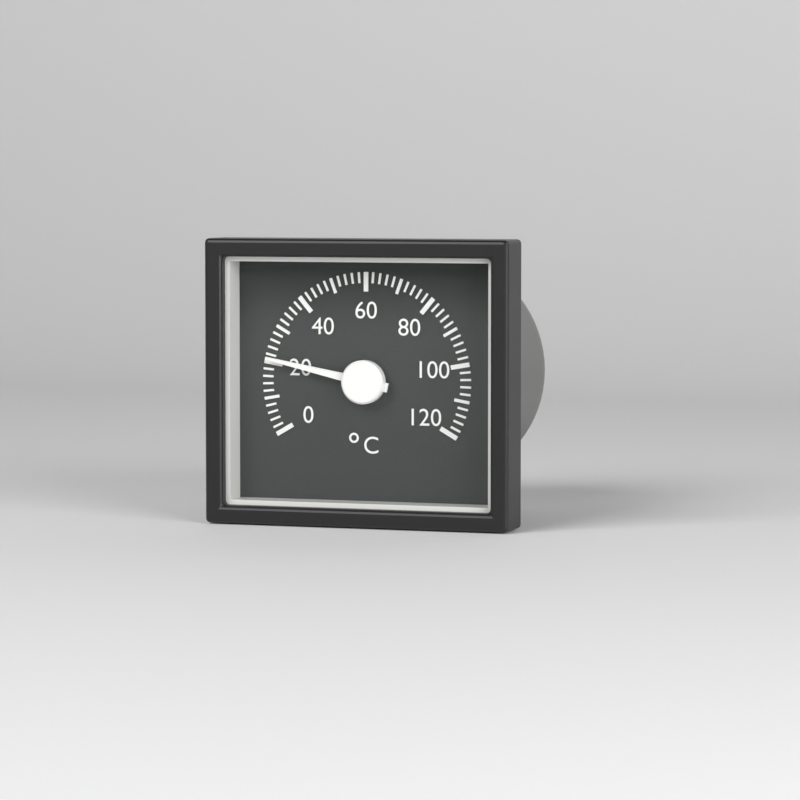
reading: 21 °C
